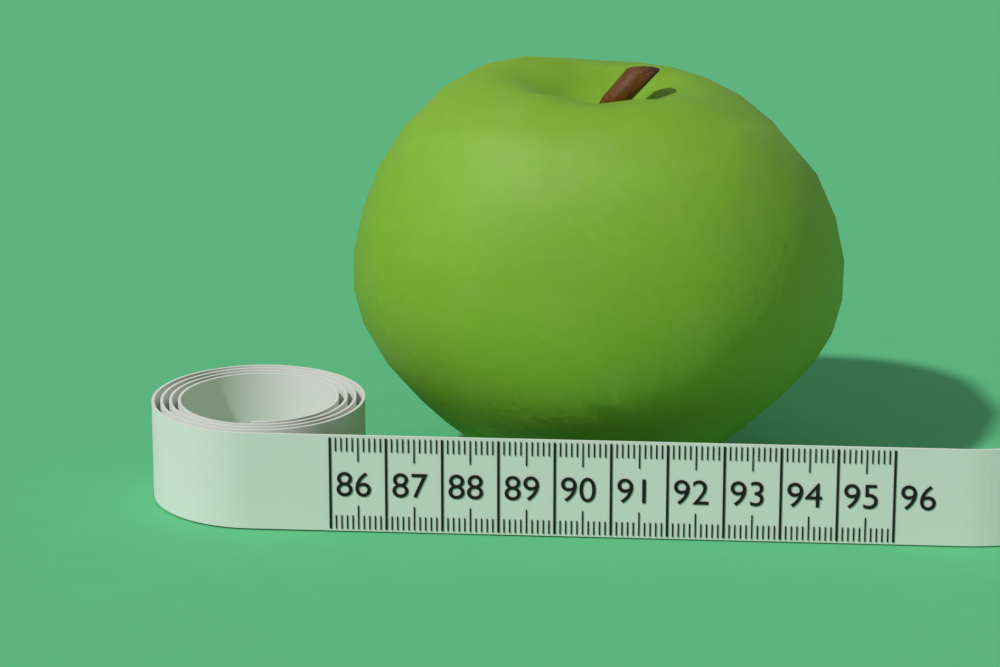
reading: 95.1 (no unit)
